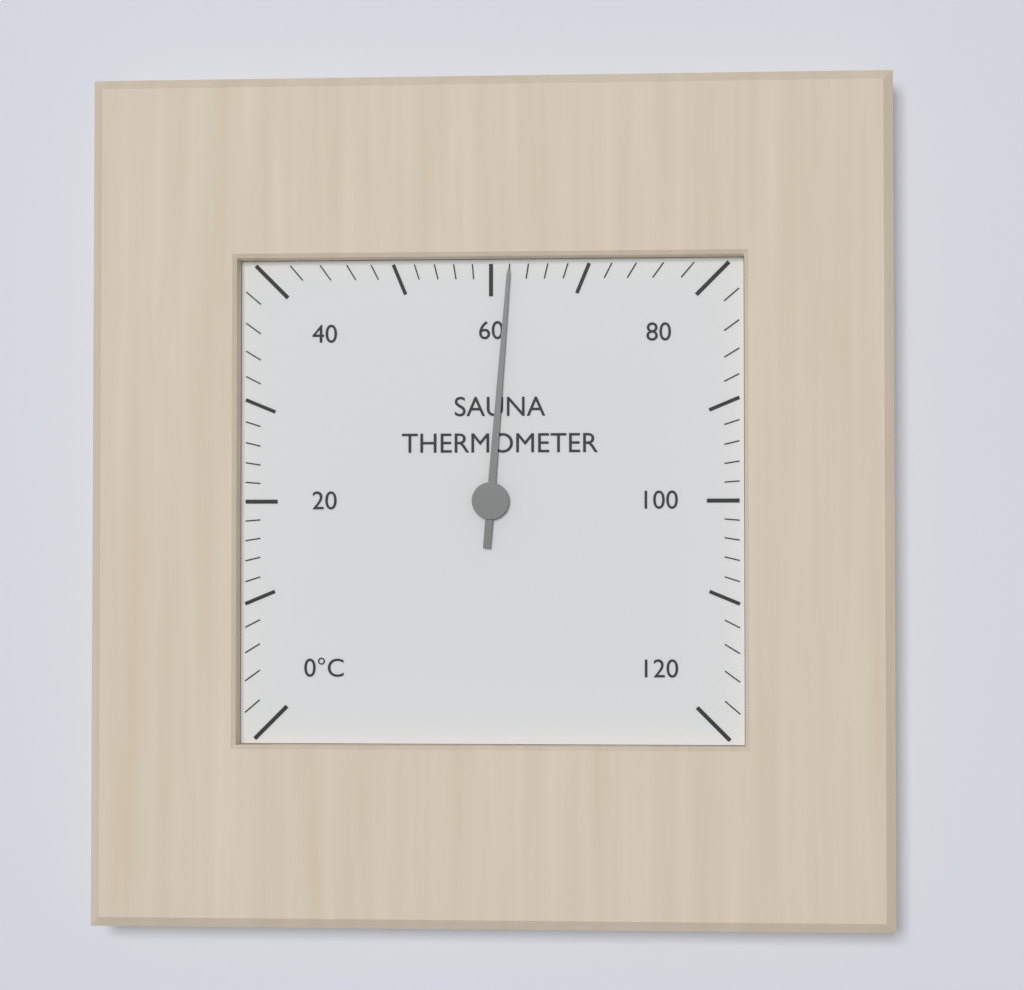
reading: 62 °C
